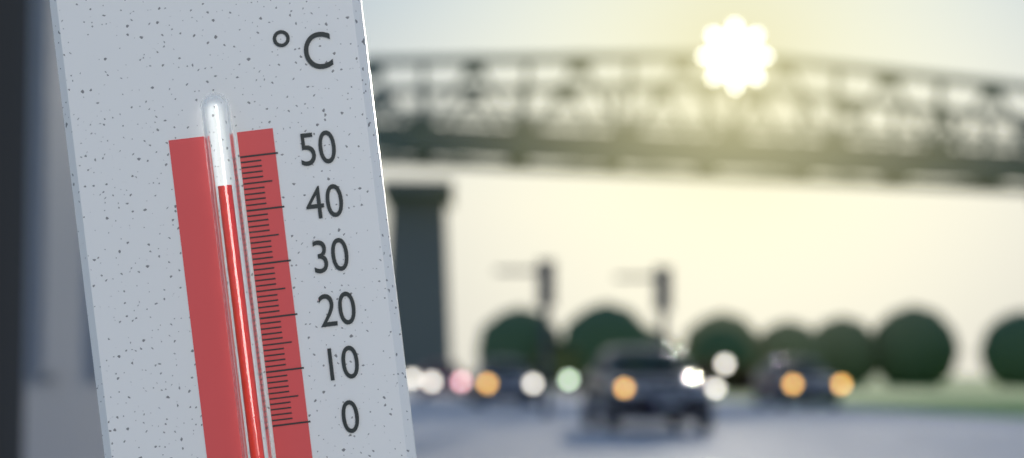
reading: 45 °C
